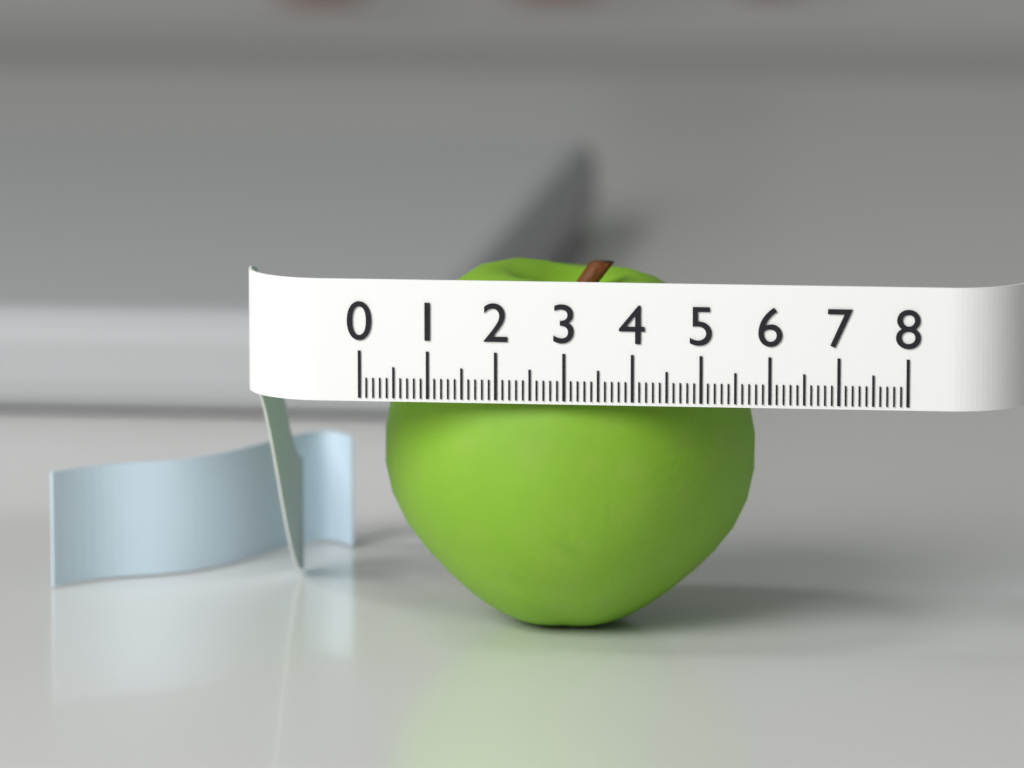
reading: 5.6 (no unit)
